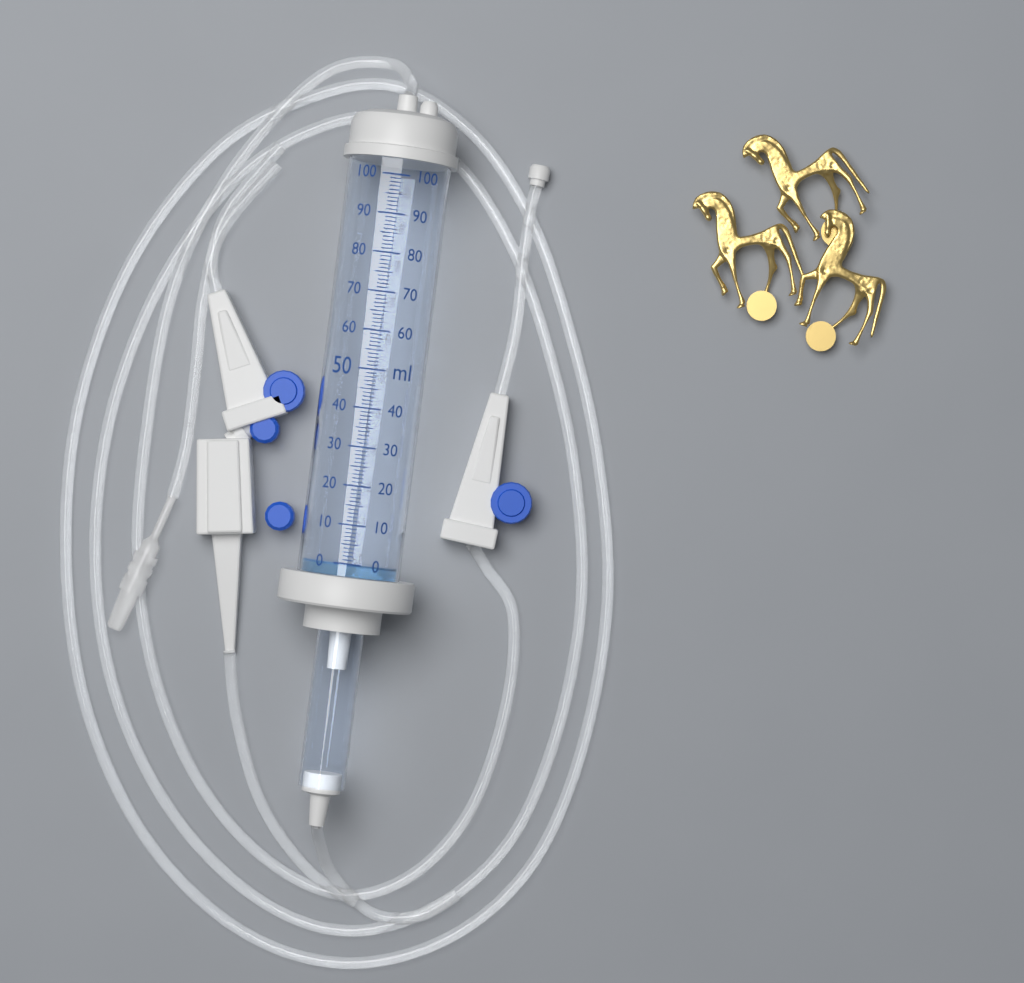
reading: 0 ml
